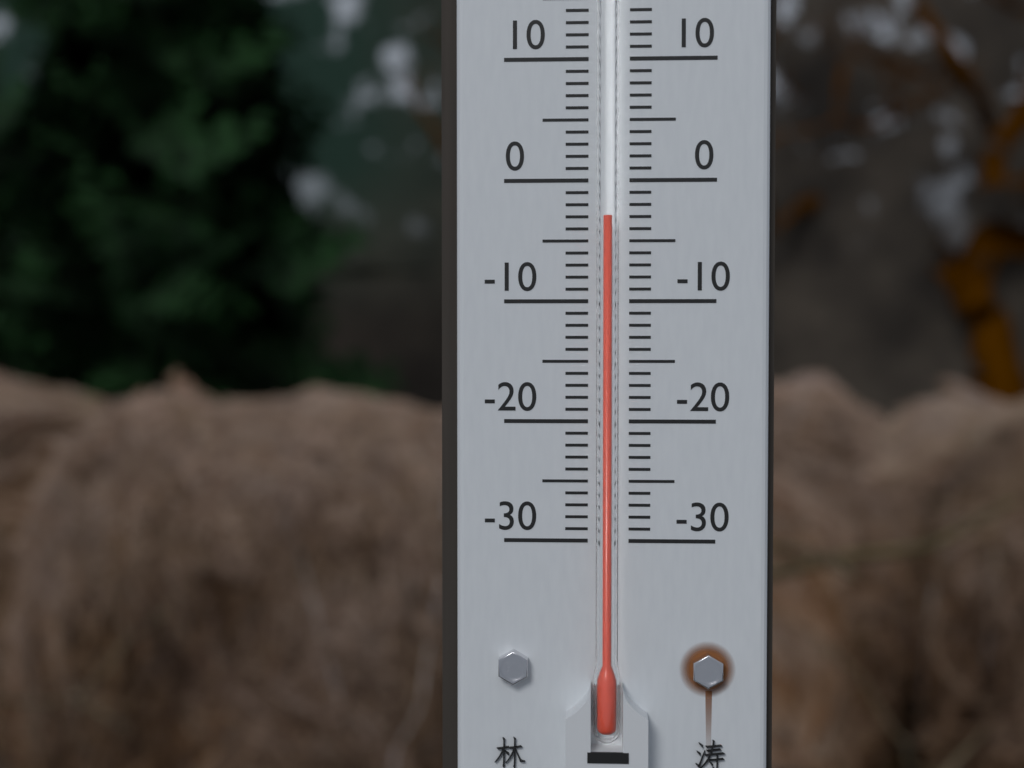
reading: -3 °C
